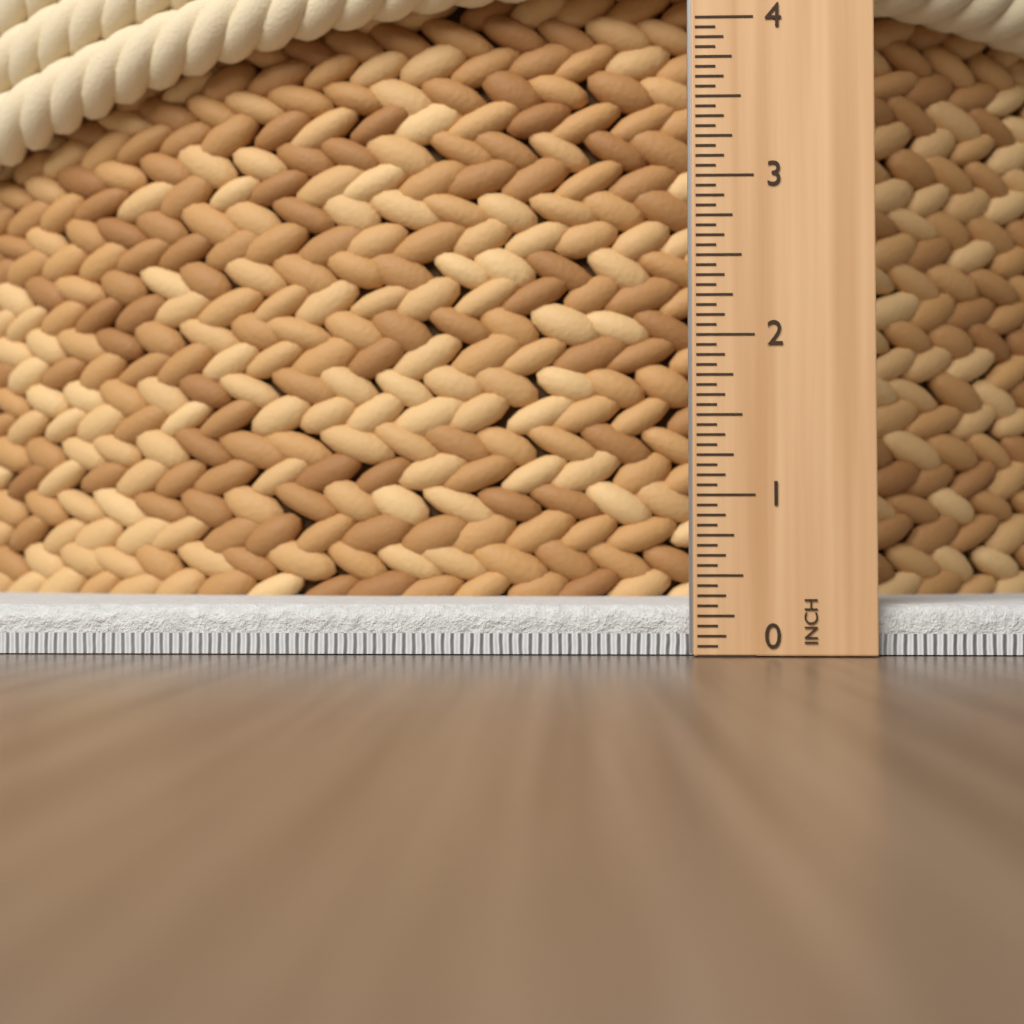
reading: 0.3125 in
